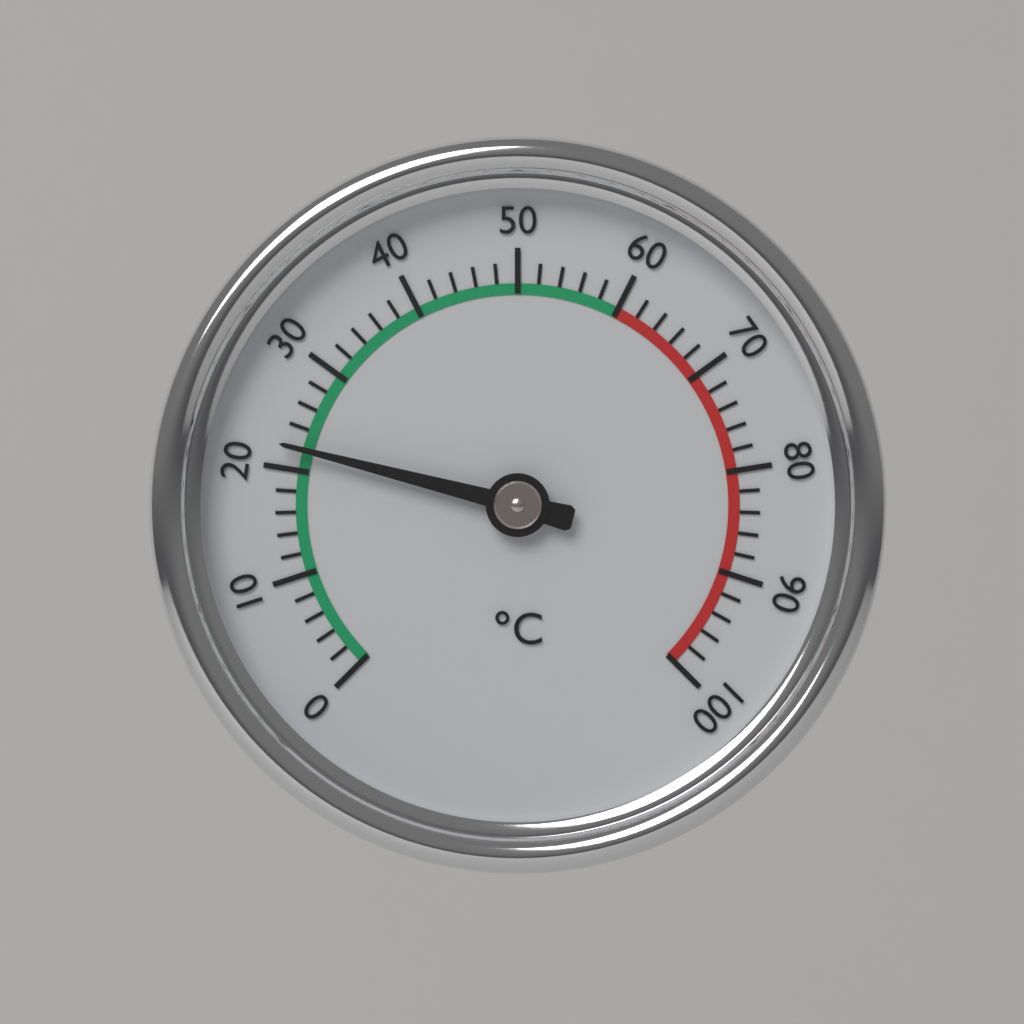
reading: 22 °C
